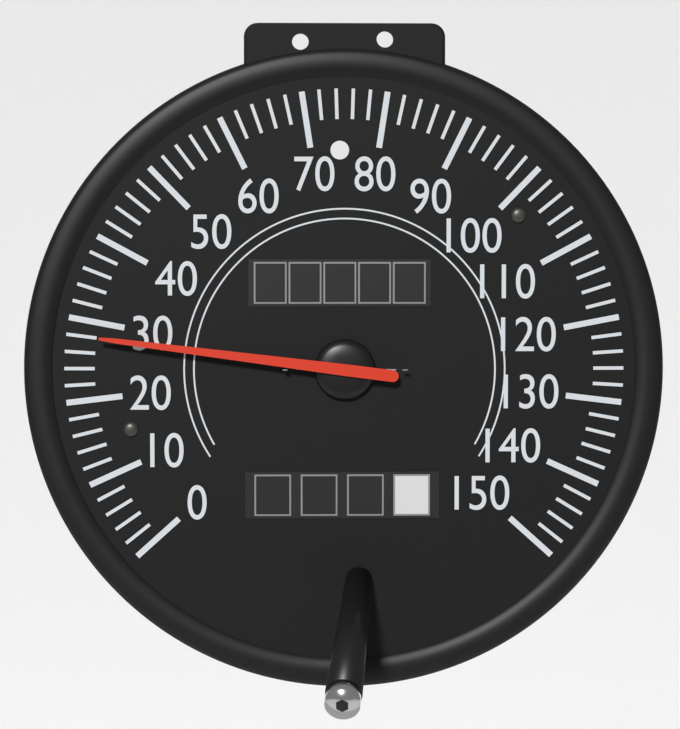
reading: 28 mph
